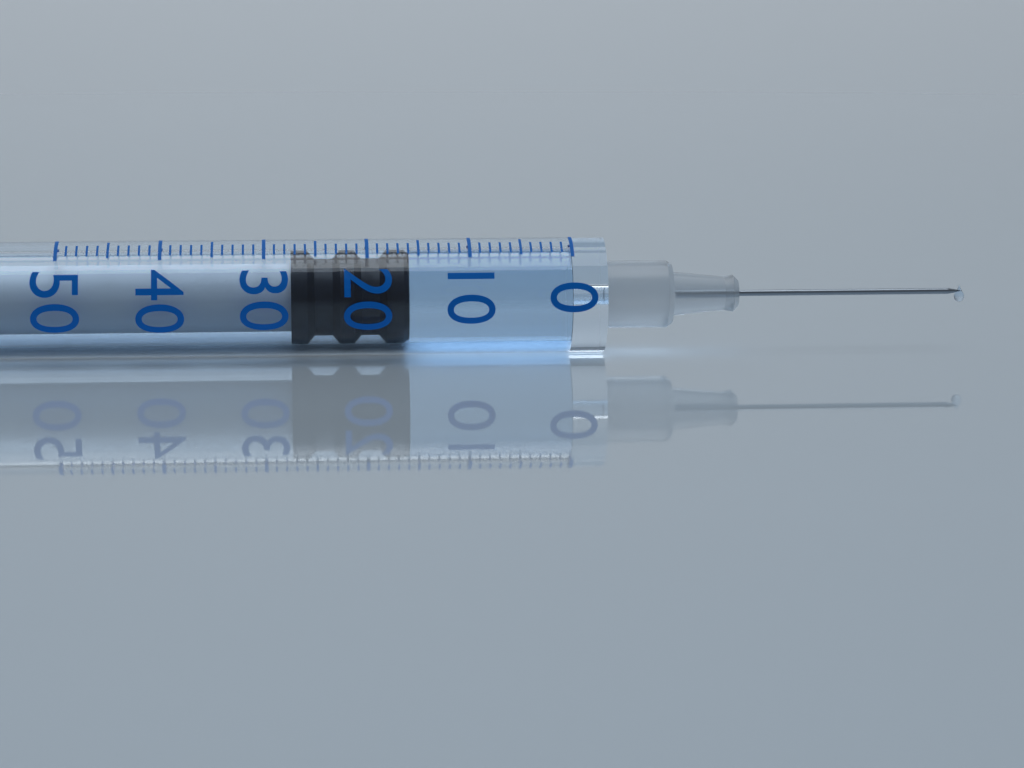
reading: 16 (no unit)
